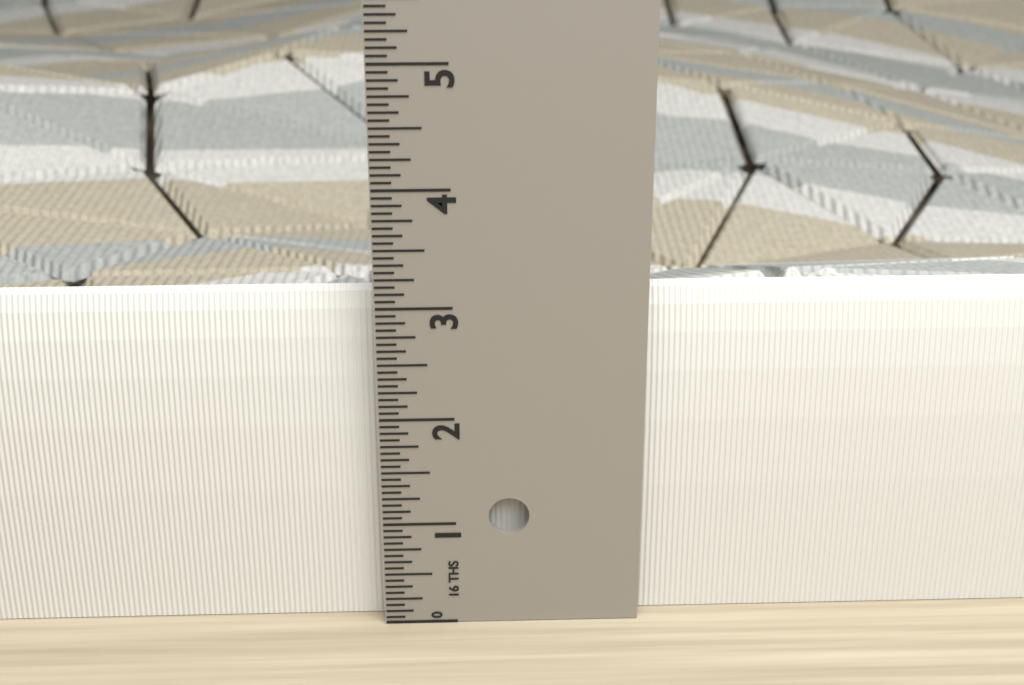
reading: 3.0625 in
